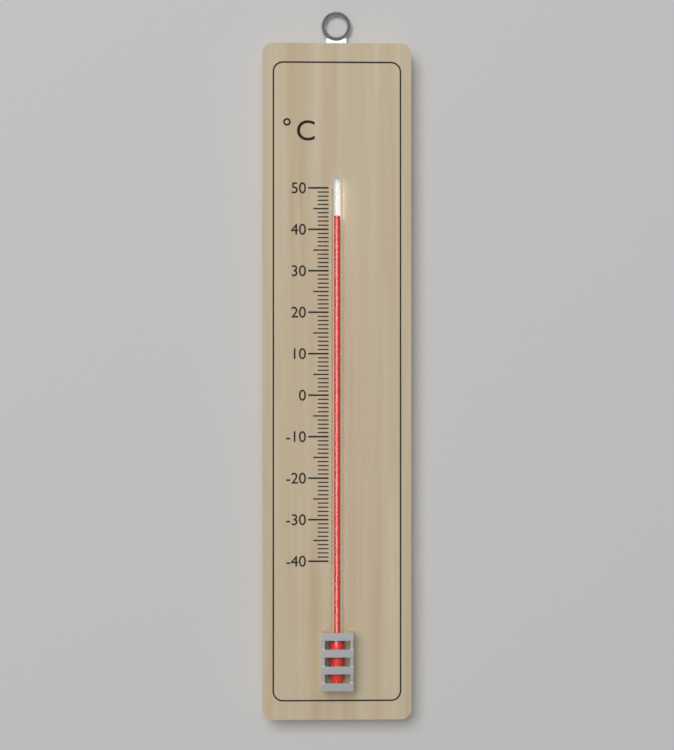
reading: 43 °C
